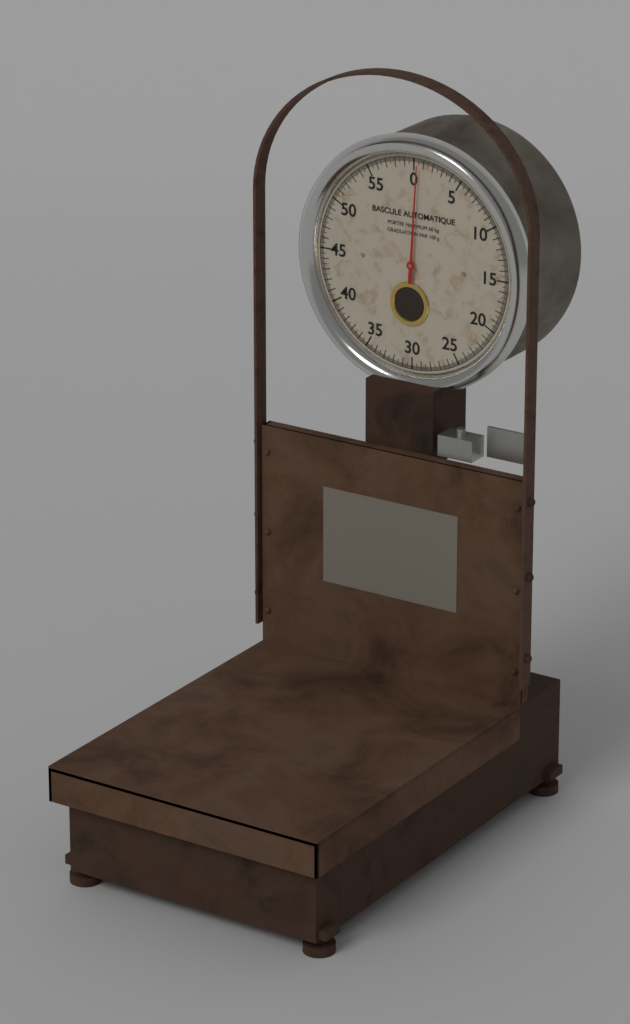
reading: 0.5 kg
